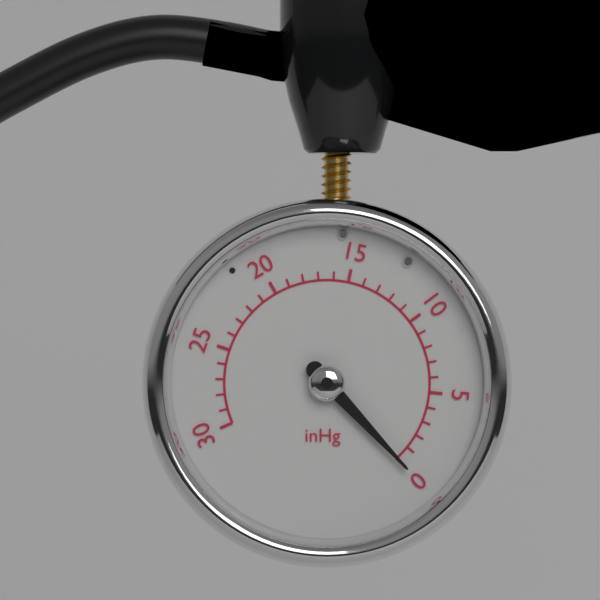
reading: 0 inHg
